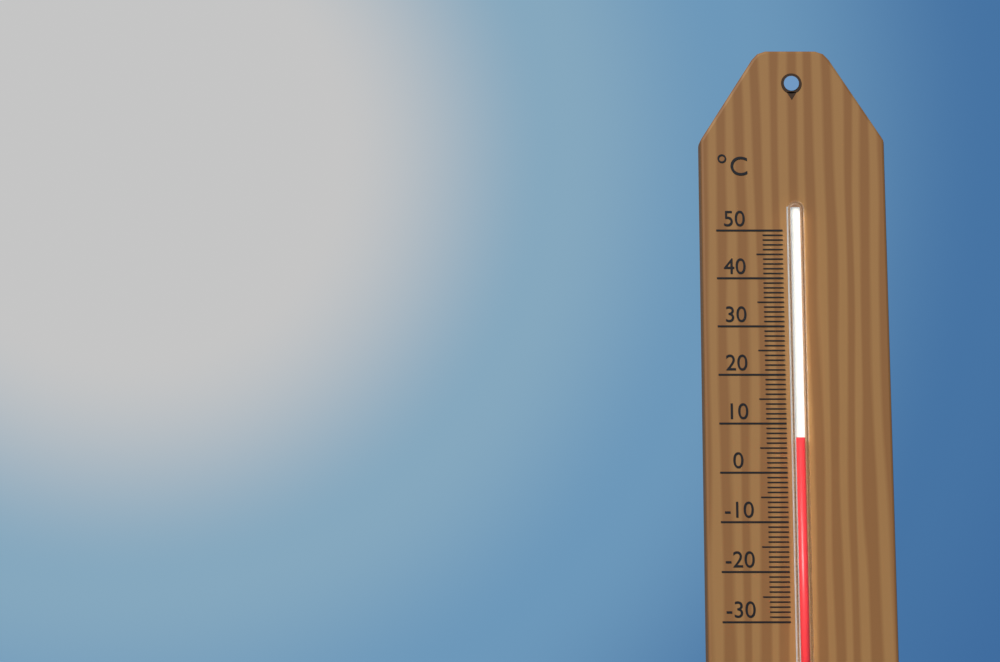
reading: 7 °C
